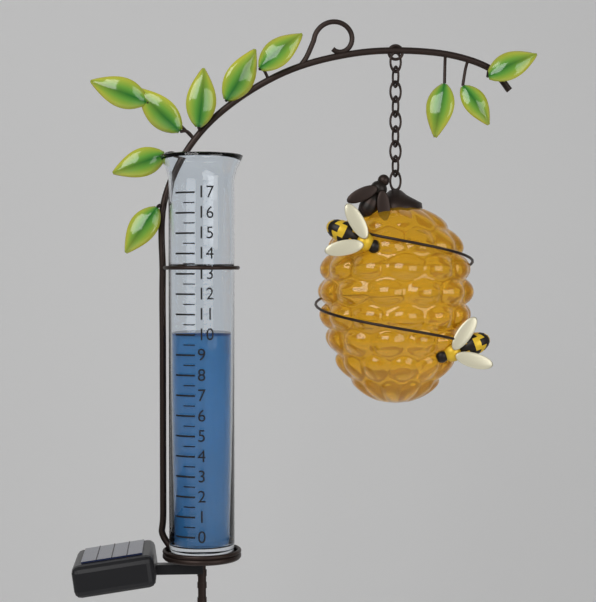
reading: 10.0 (no unit)
